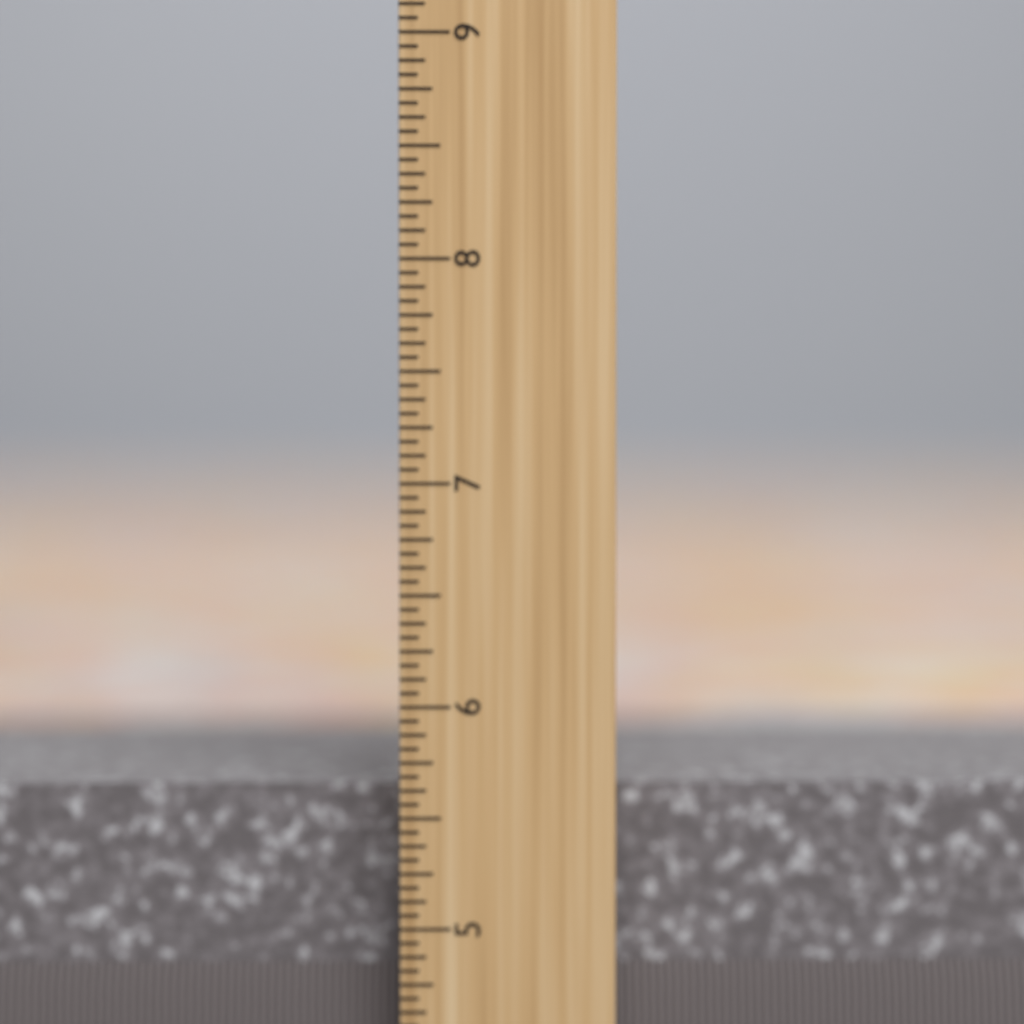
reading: 5.6250 inch
